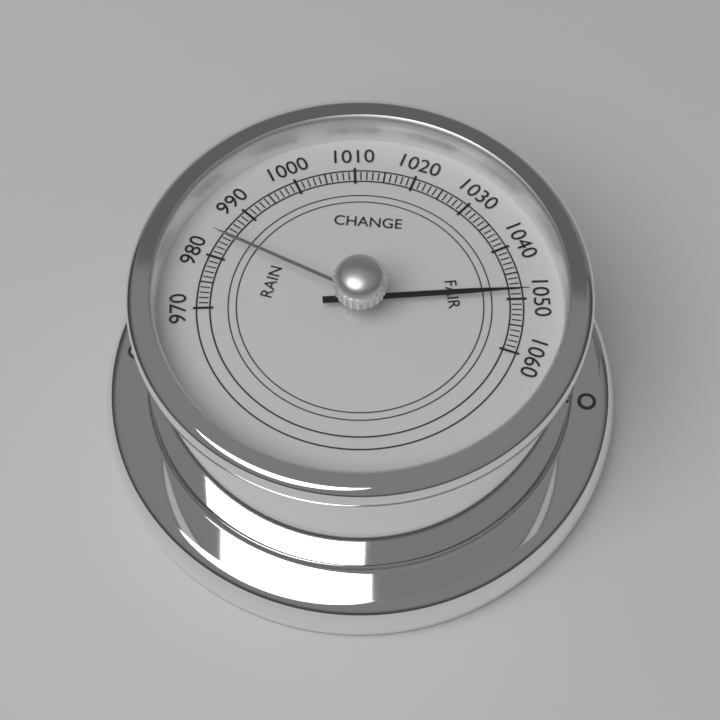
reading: 1049 (no unit)
